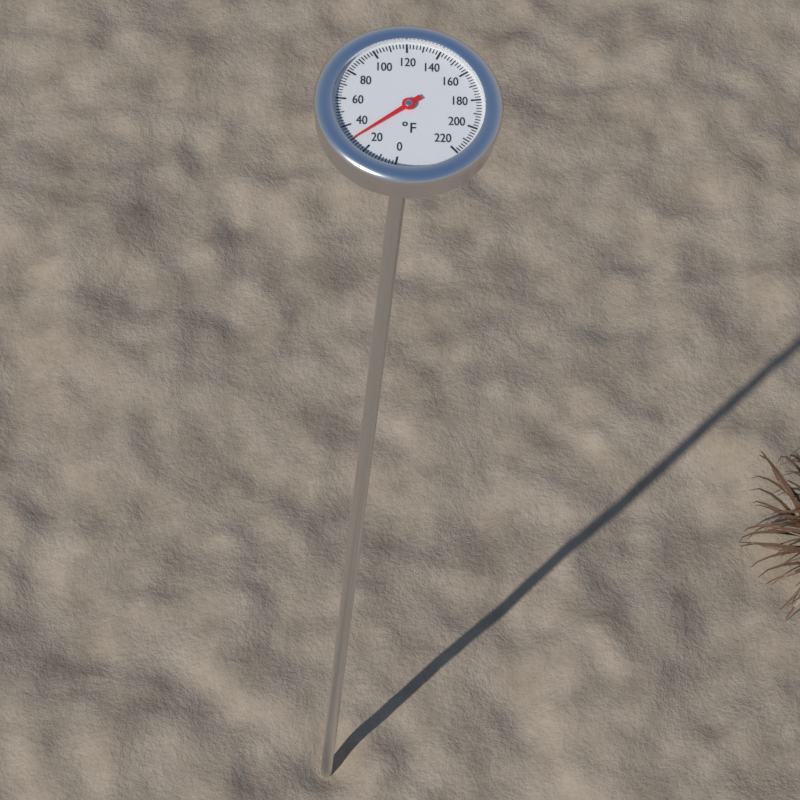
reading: 30 °F
